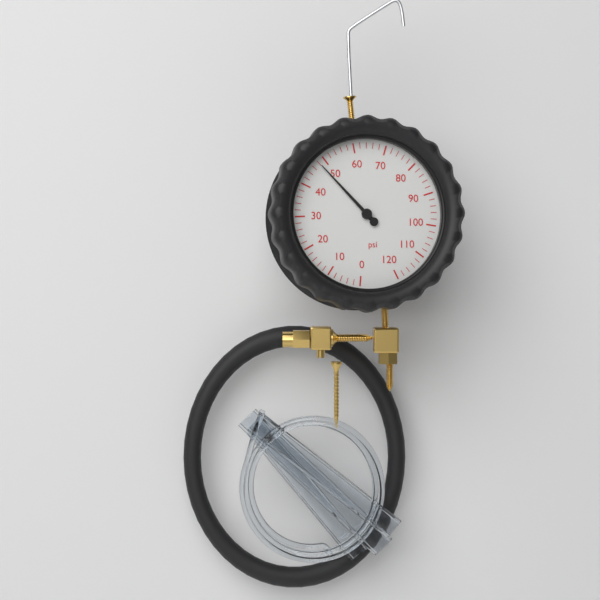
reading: 48 psi
